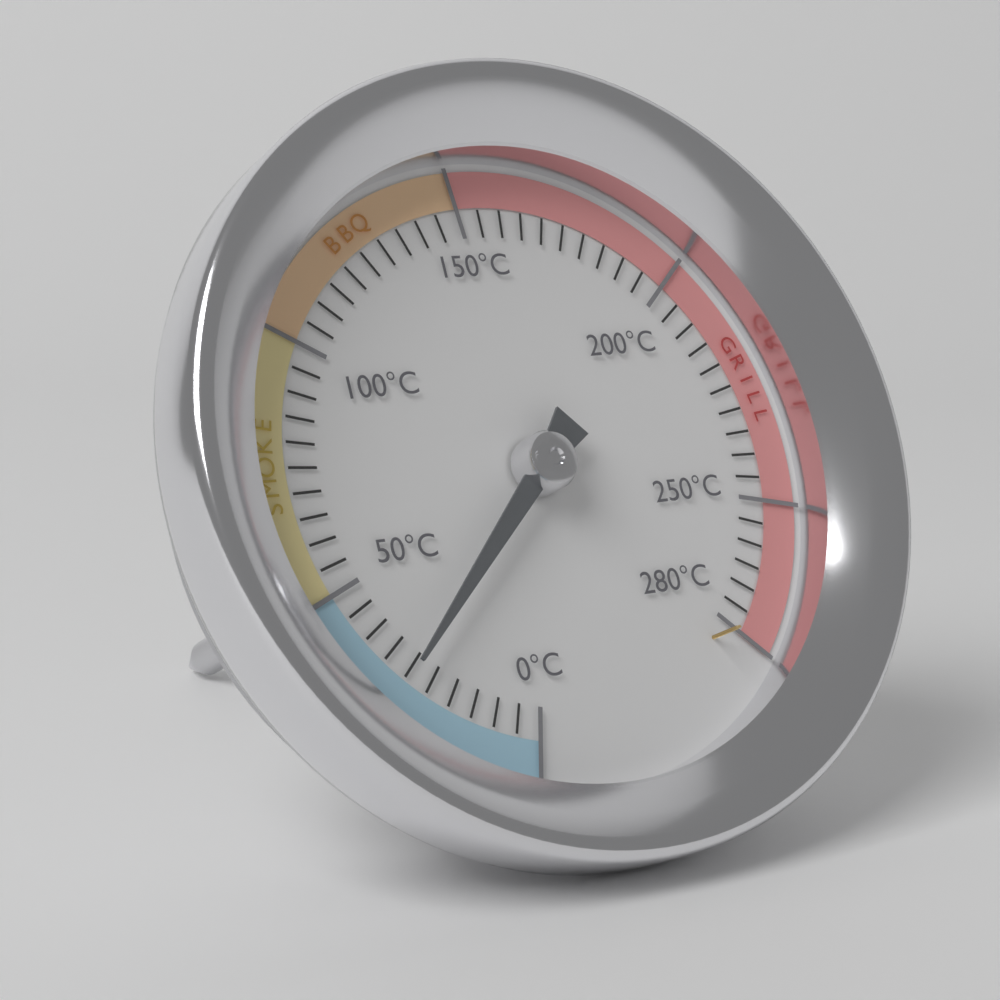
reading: 30 °C
